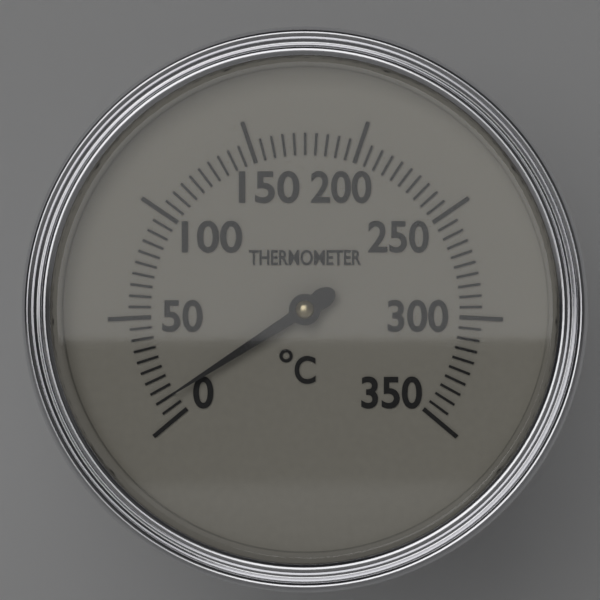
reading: 10 °C
